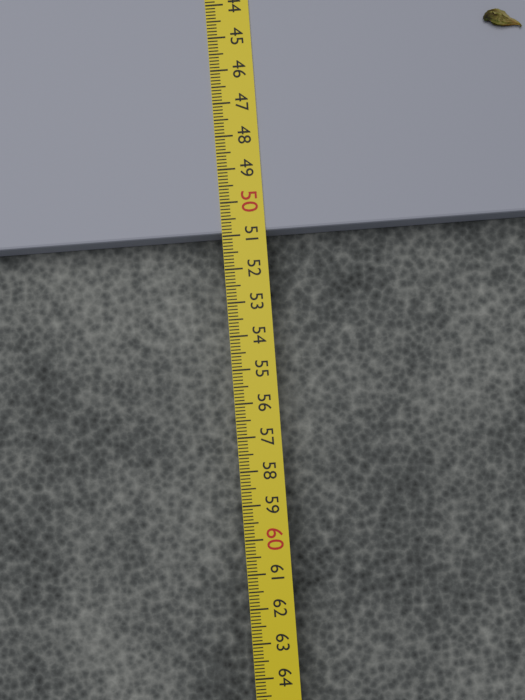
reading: 50.9 cm
